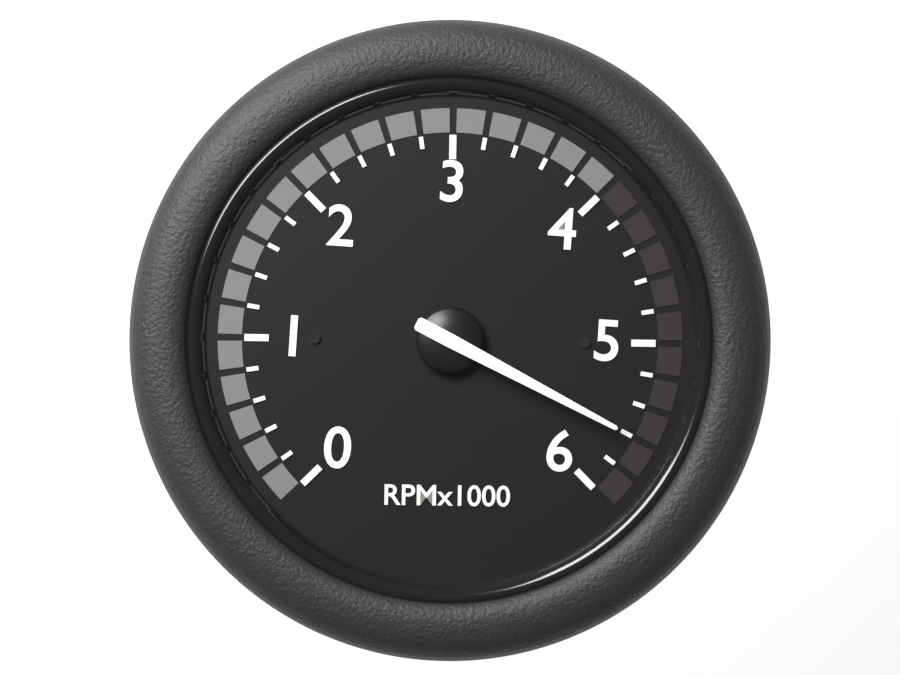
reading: 5600 RPM
